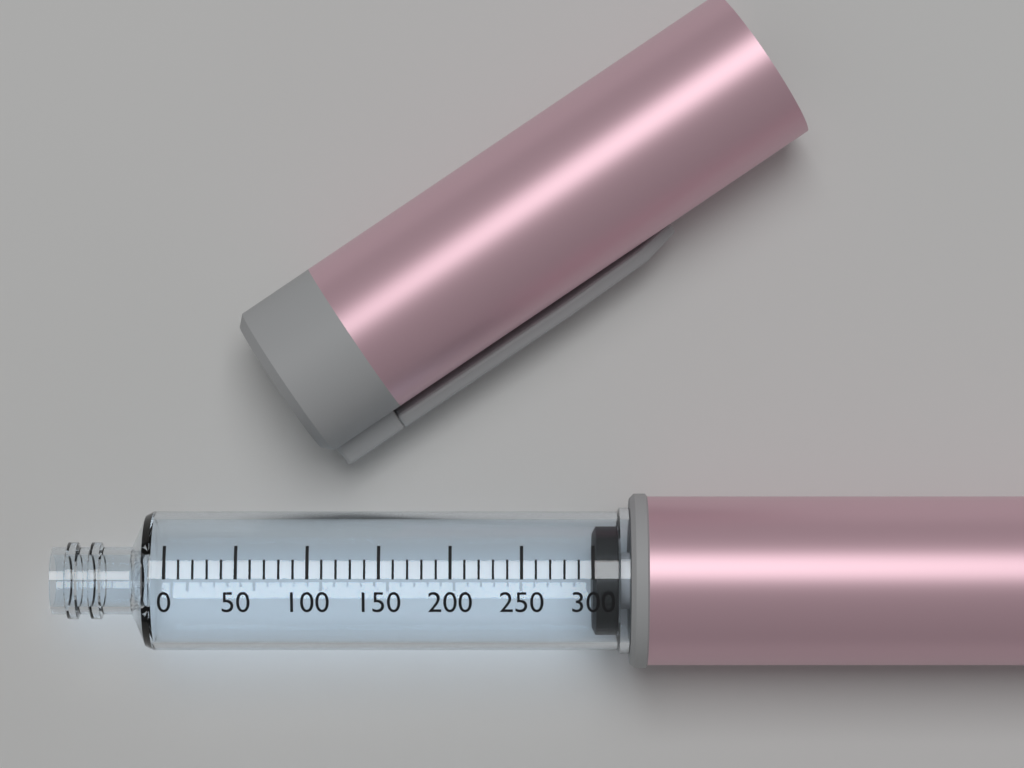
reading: 300 (no unit)
